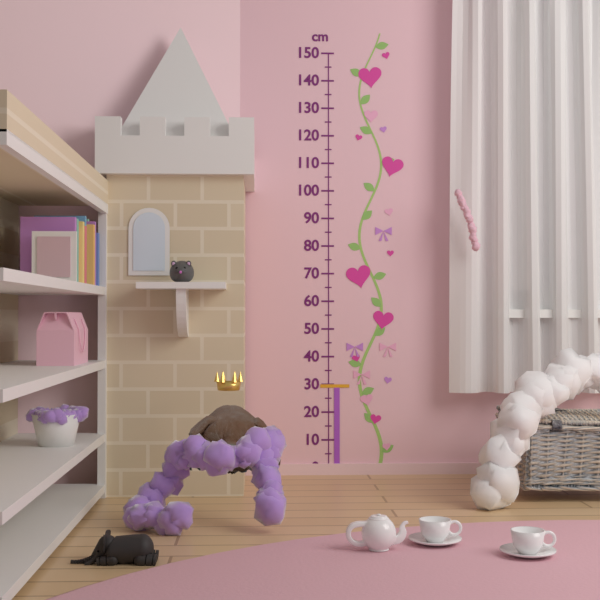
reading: 30 cm
